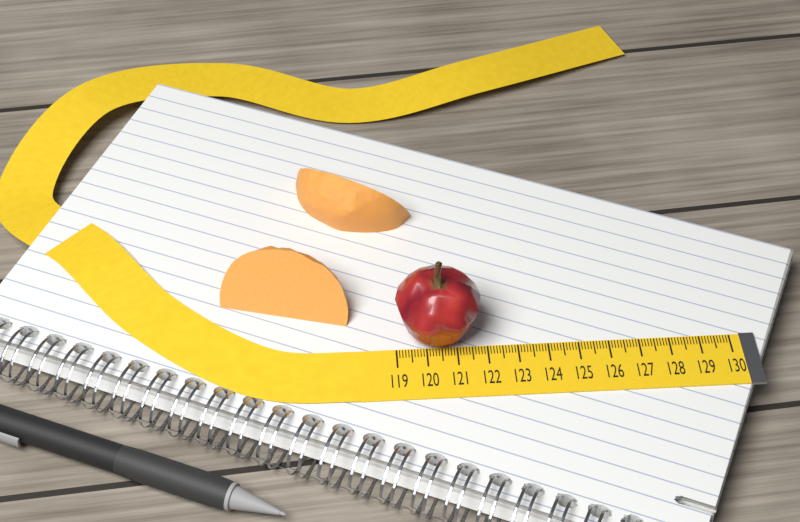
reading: 121.8 (no unit)
